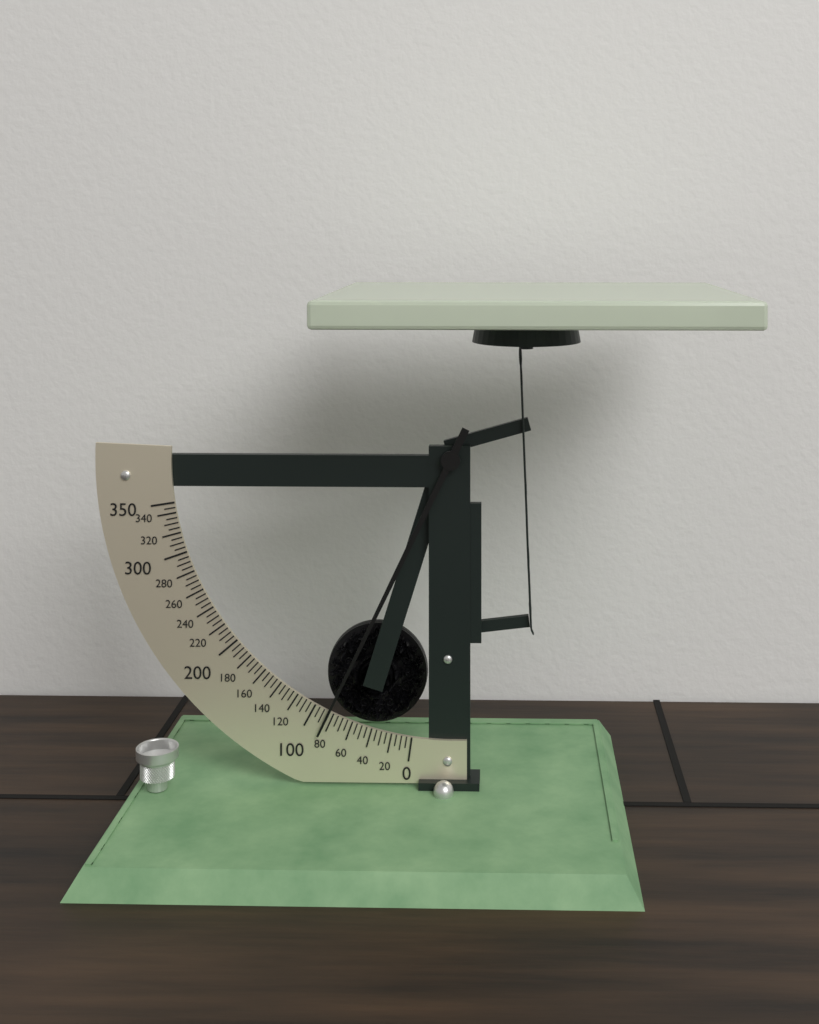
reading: 85 (no unit)
